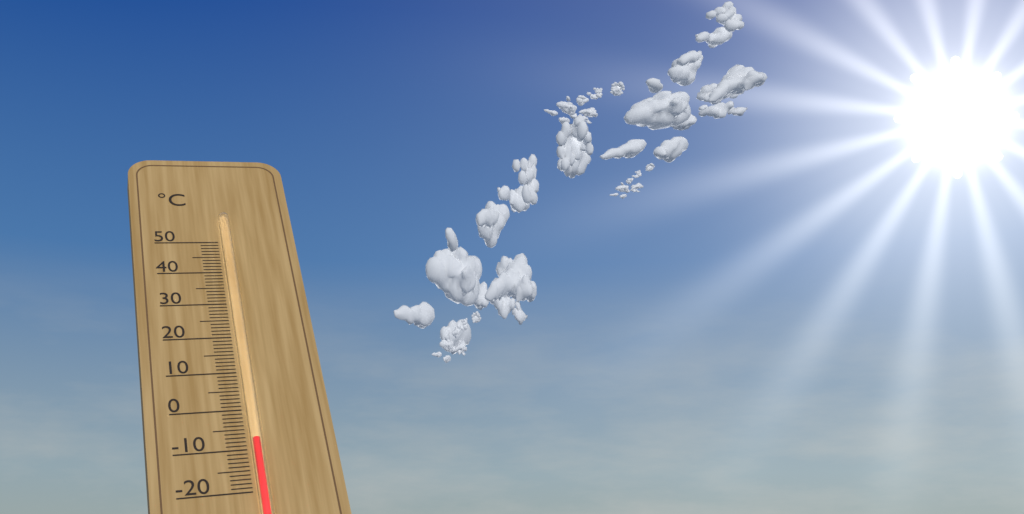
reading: -8 °C
